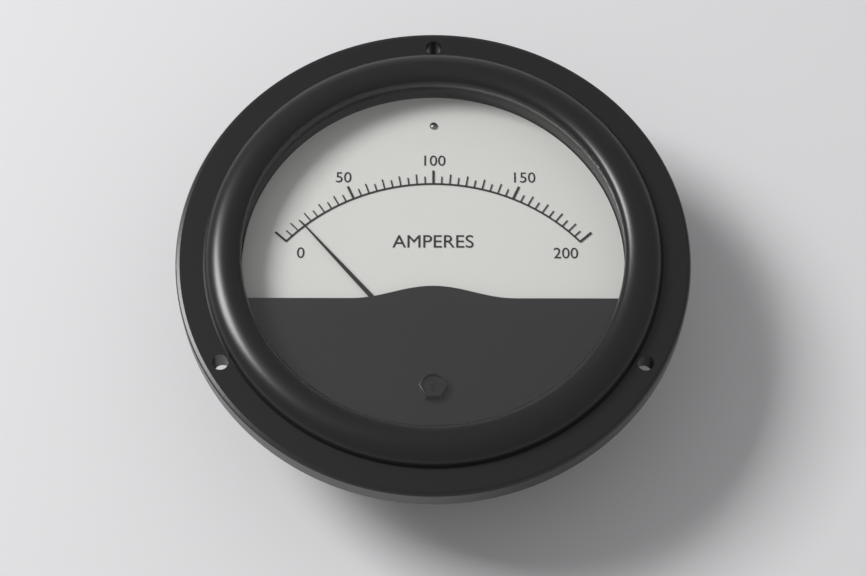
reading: 15 A
